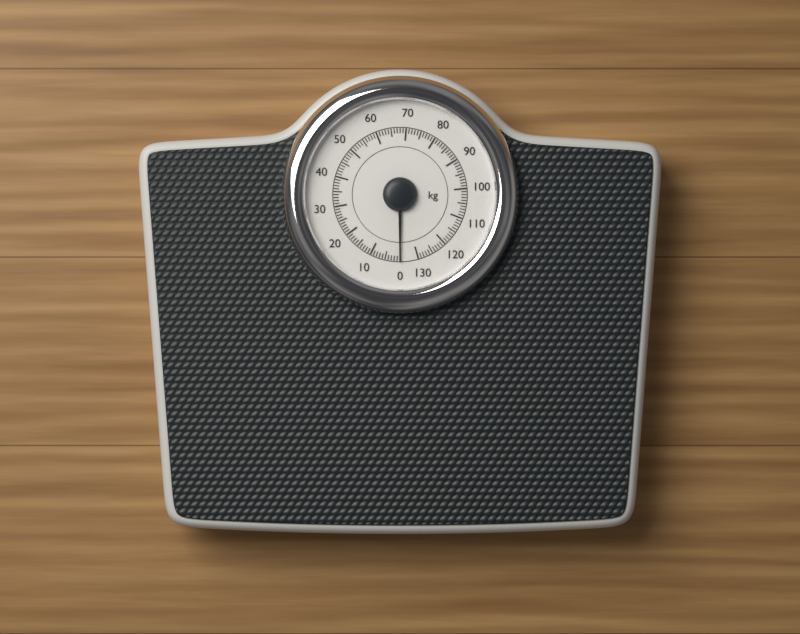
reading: 0 kg
